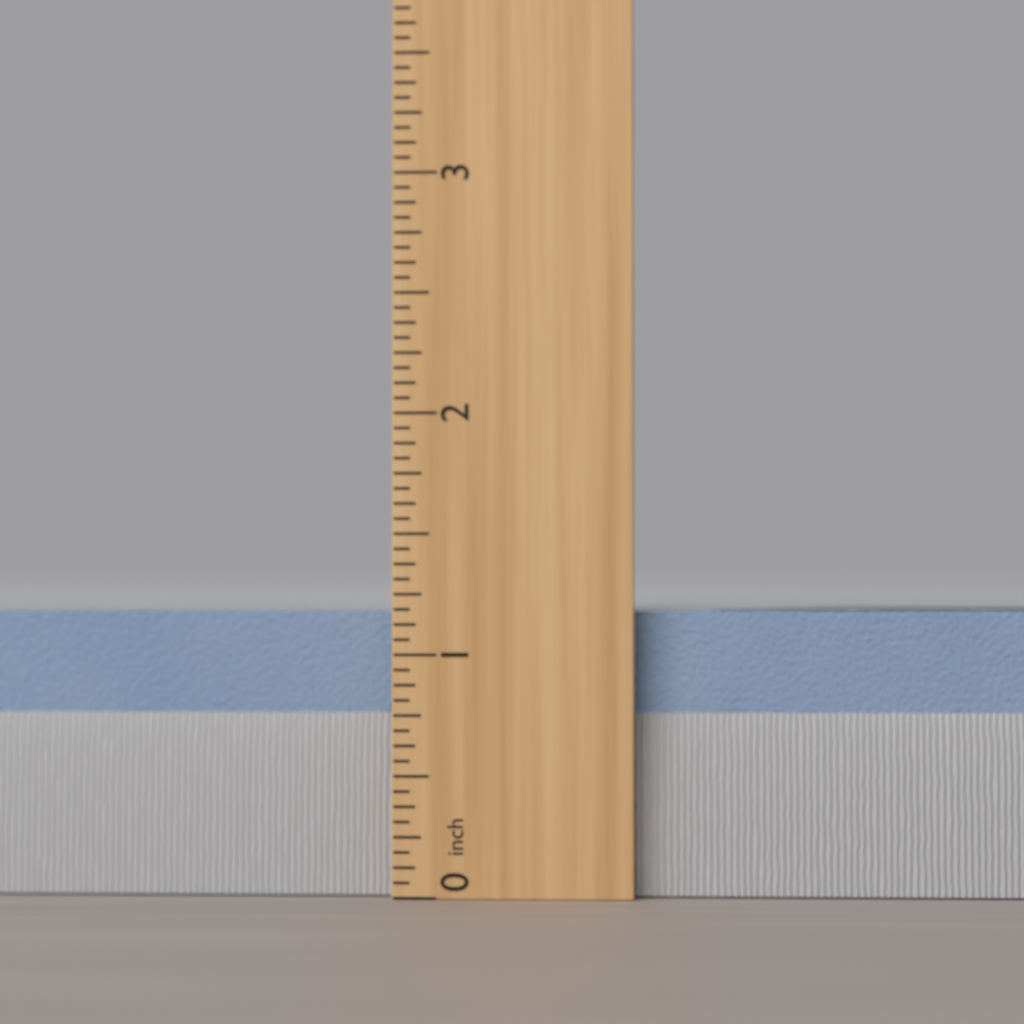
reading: 1.1875 inch
